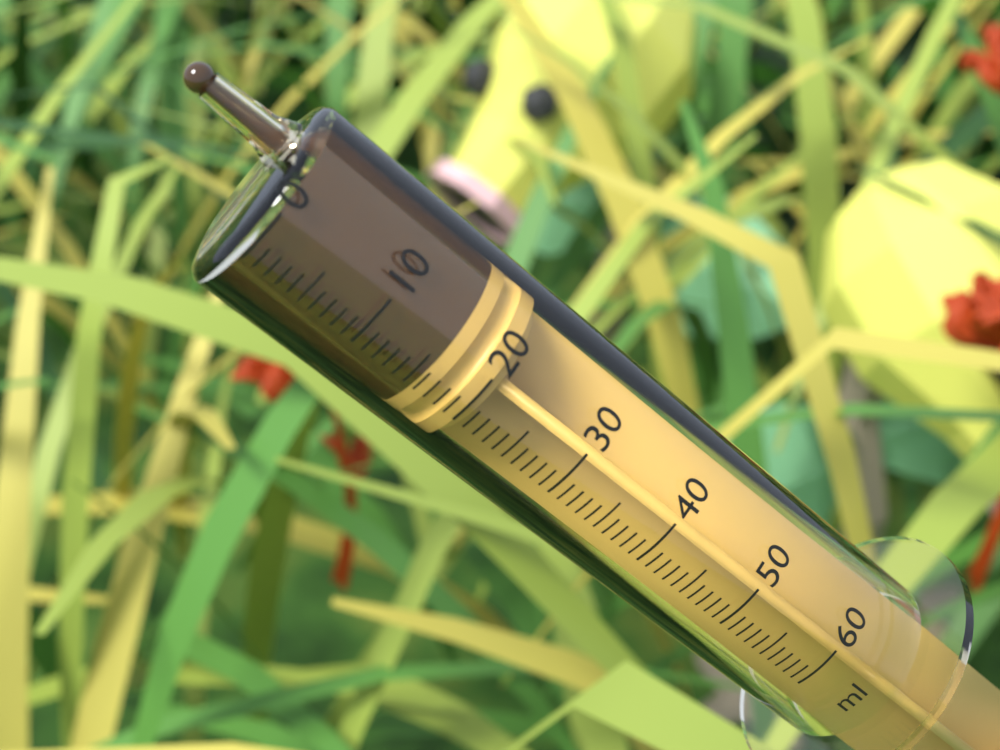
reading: 16 ml
